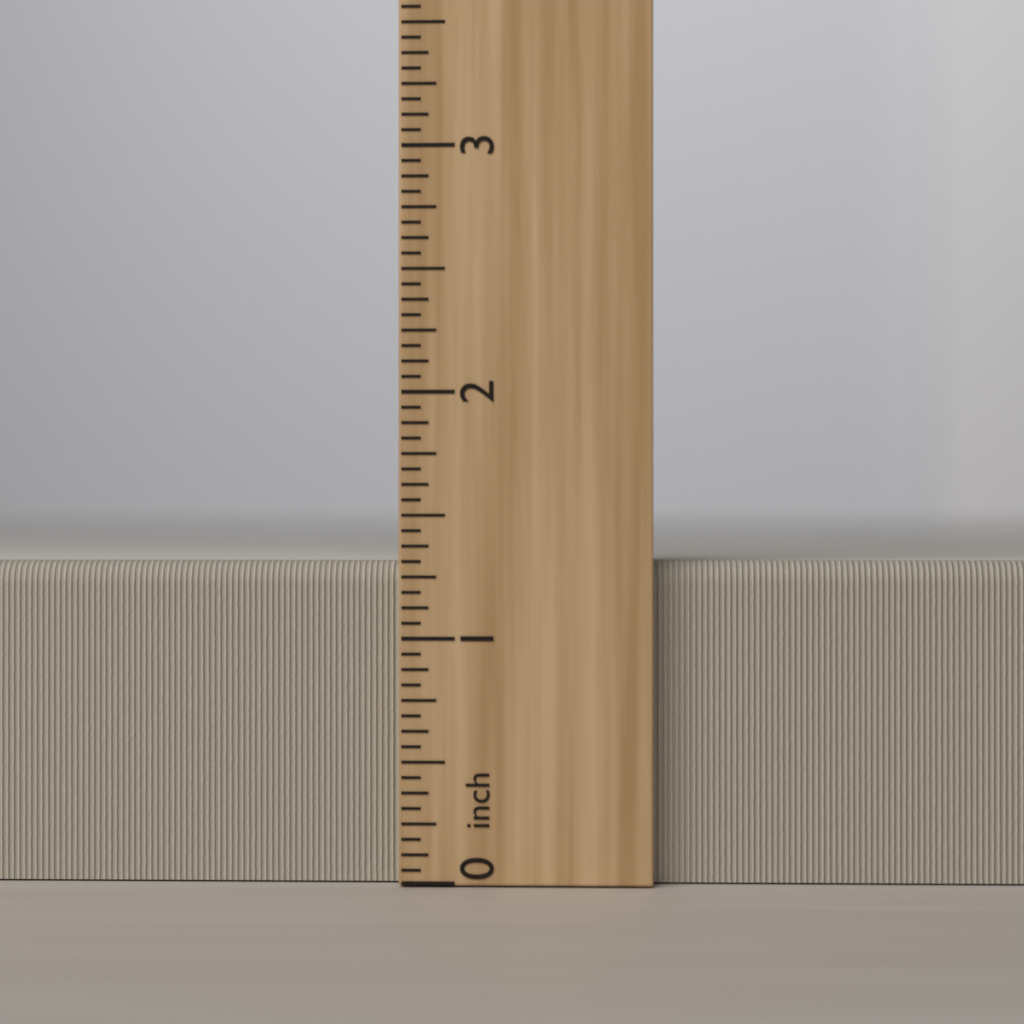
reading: 1.3125 inch
